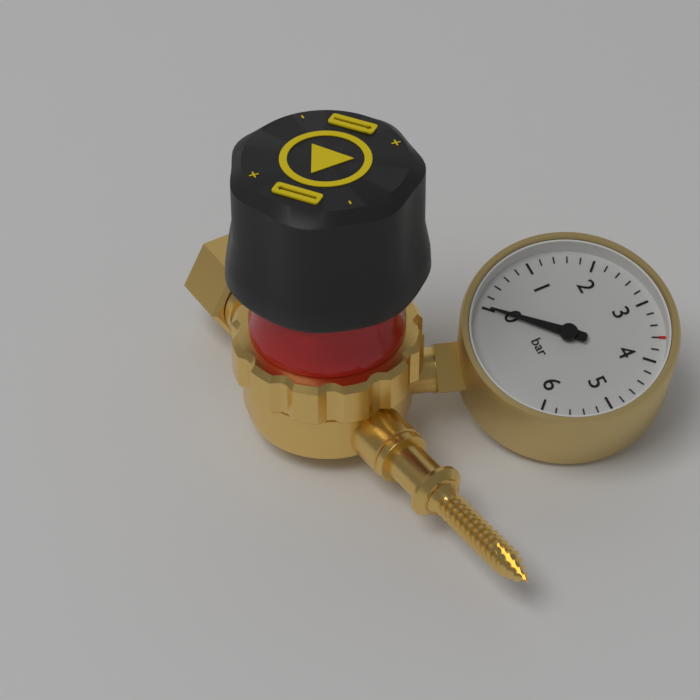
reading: 0.0 bar
